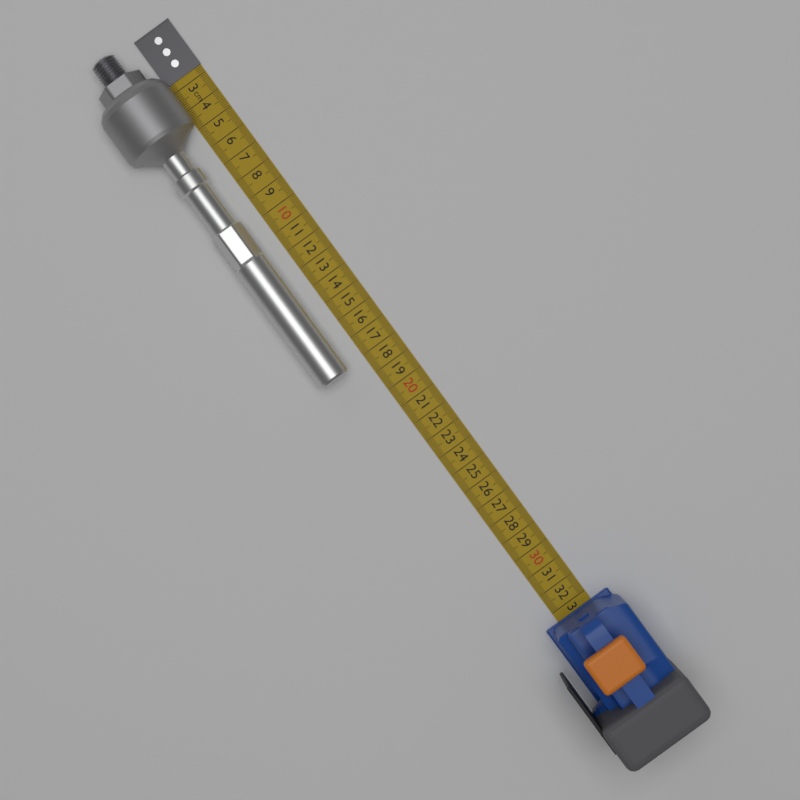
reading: 18.2 cm
